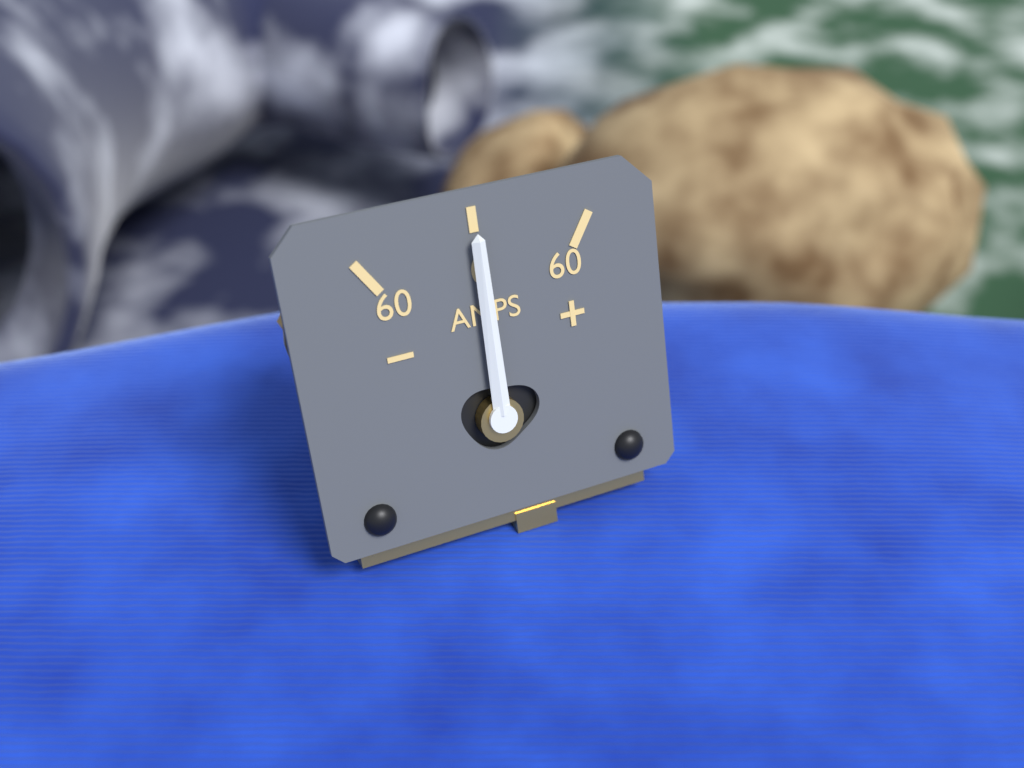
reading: 0 A
